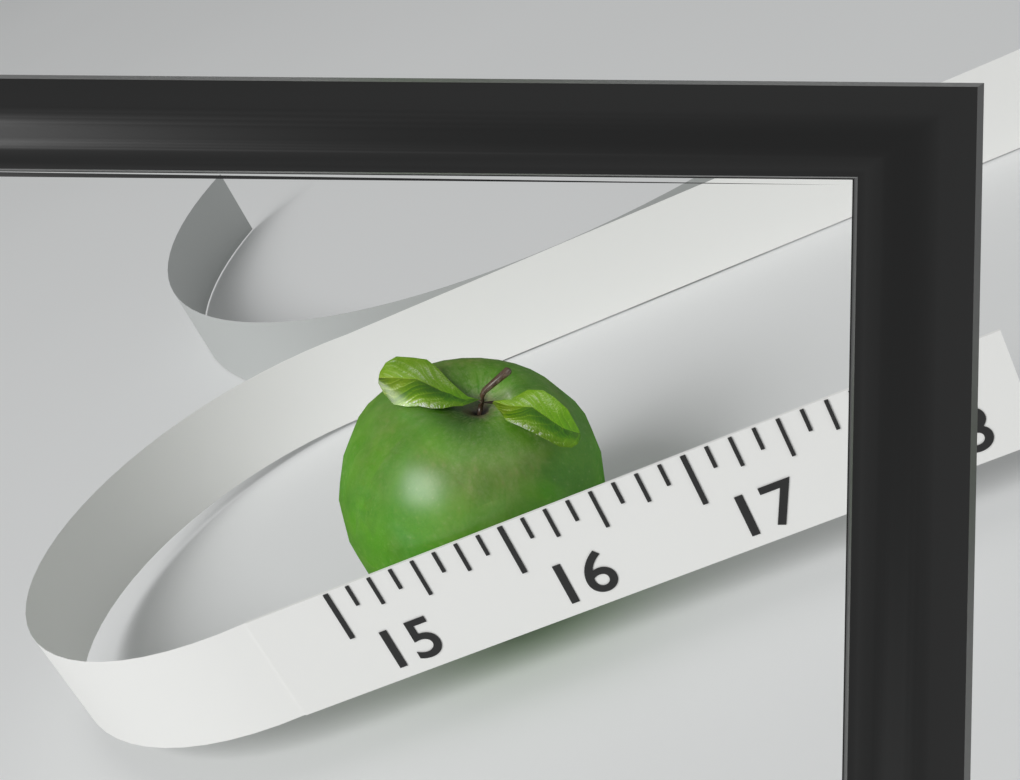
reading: 16.500 (no unit)
